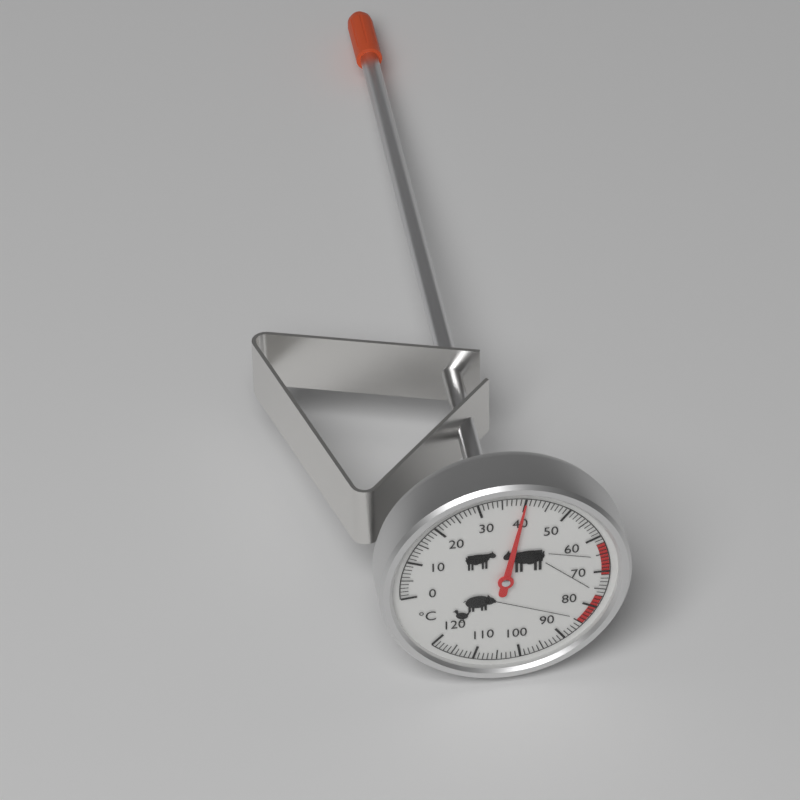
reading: 40 °C
